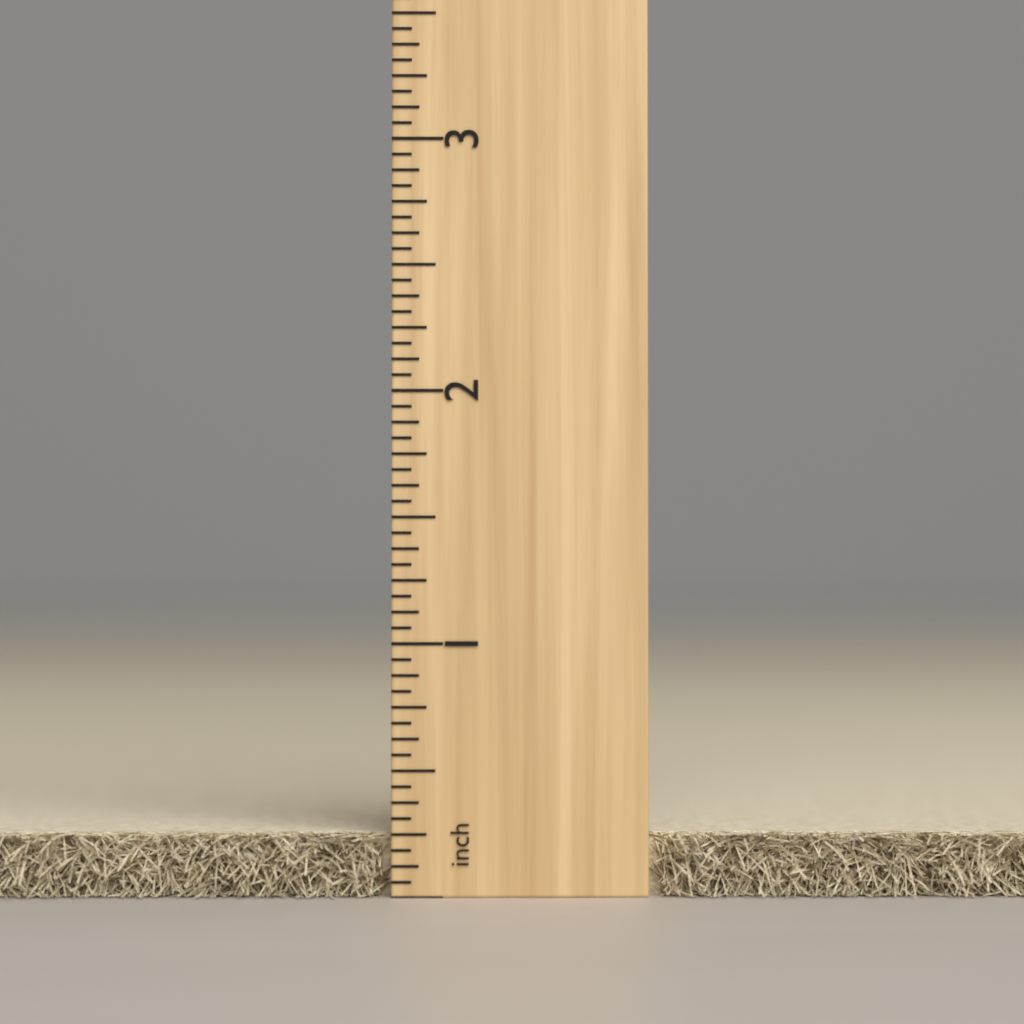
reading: 0.2500 inch
